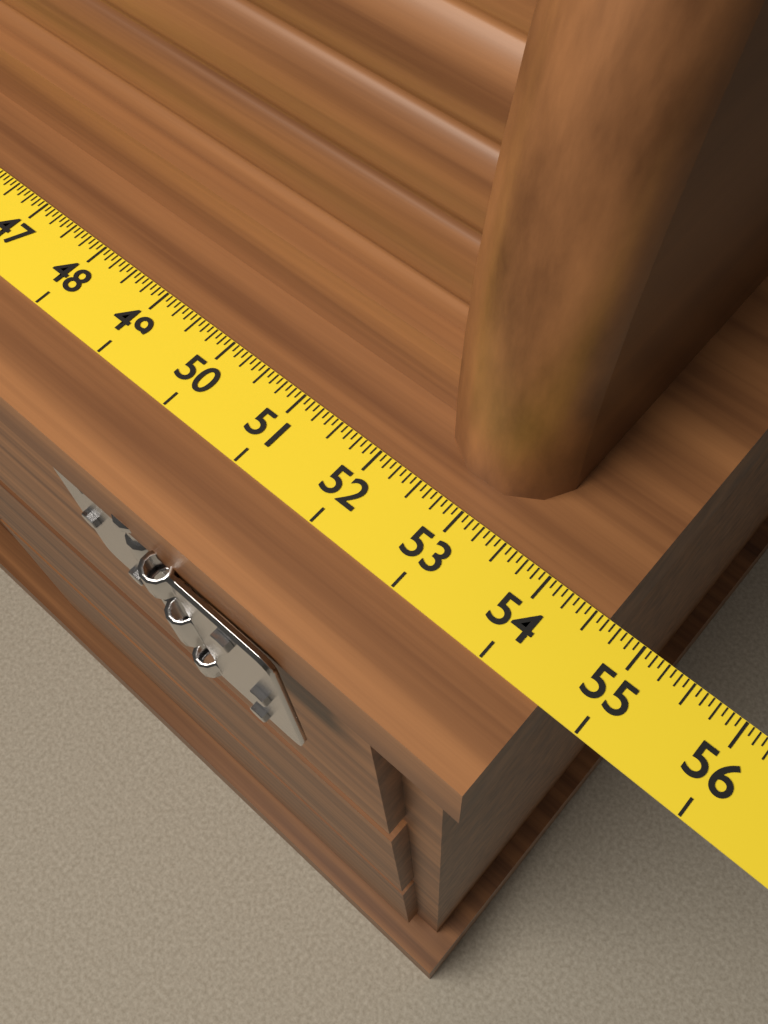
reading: 54.6250 (no unit)
